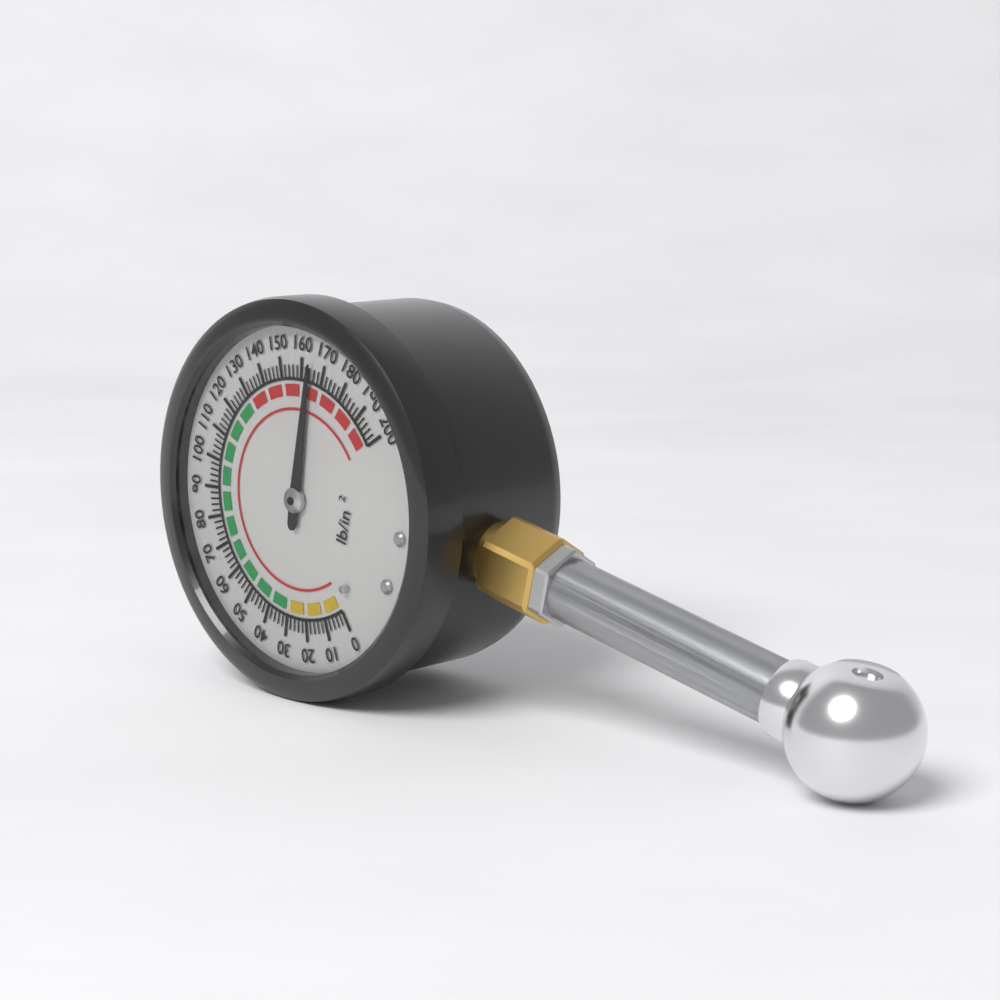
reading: 164 psi
